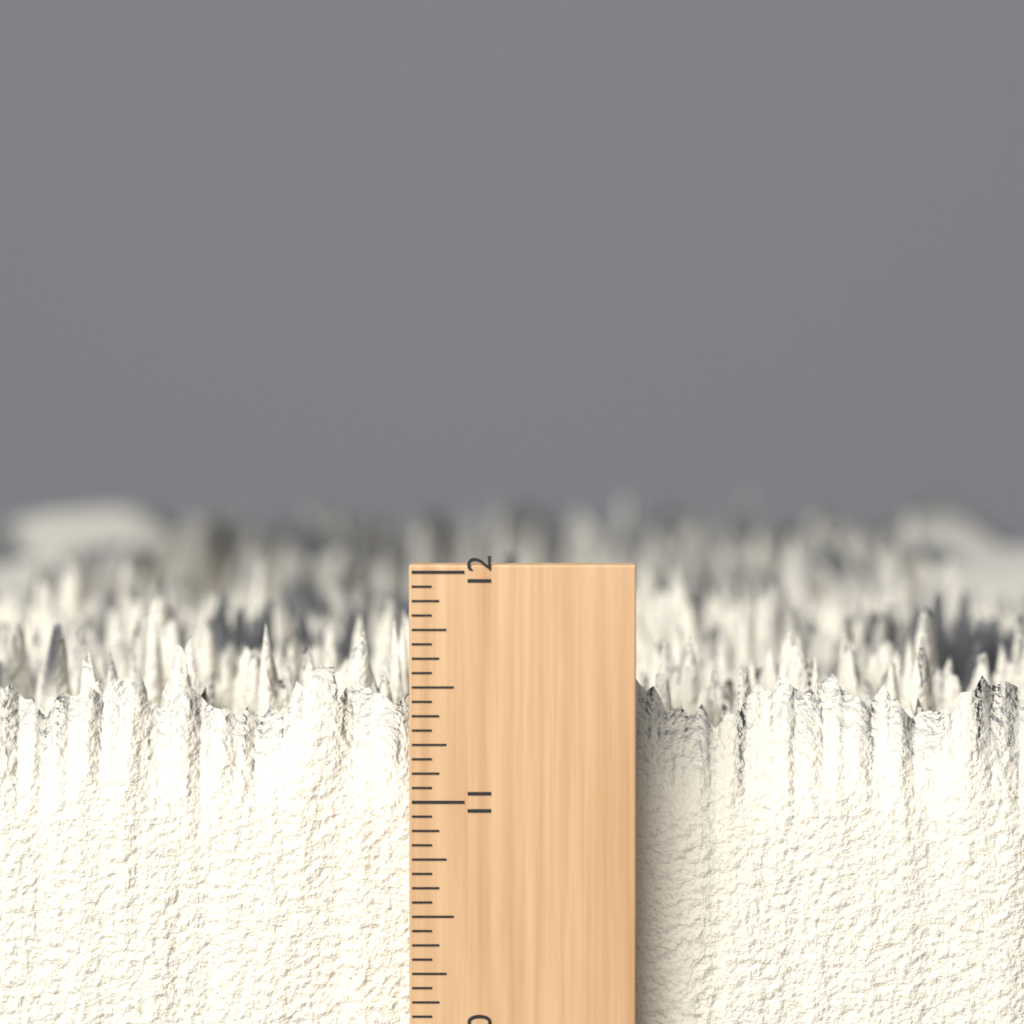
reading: 11.7500 inch
